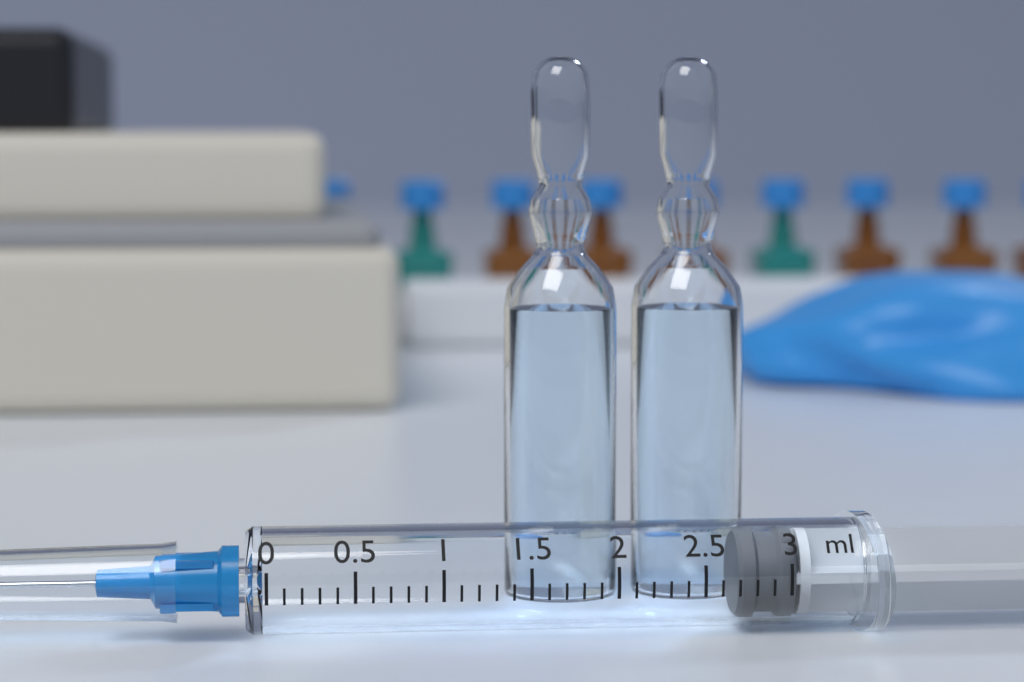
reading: 2.7 ml
